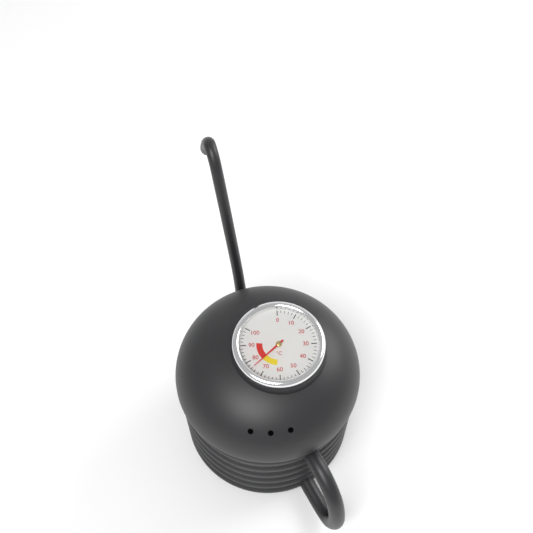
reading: 76 °C
